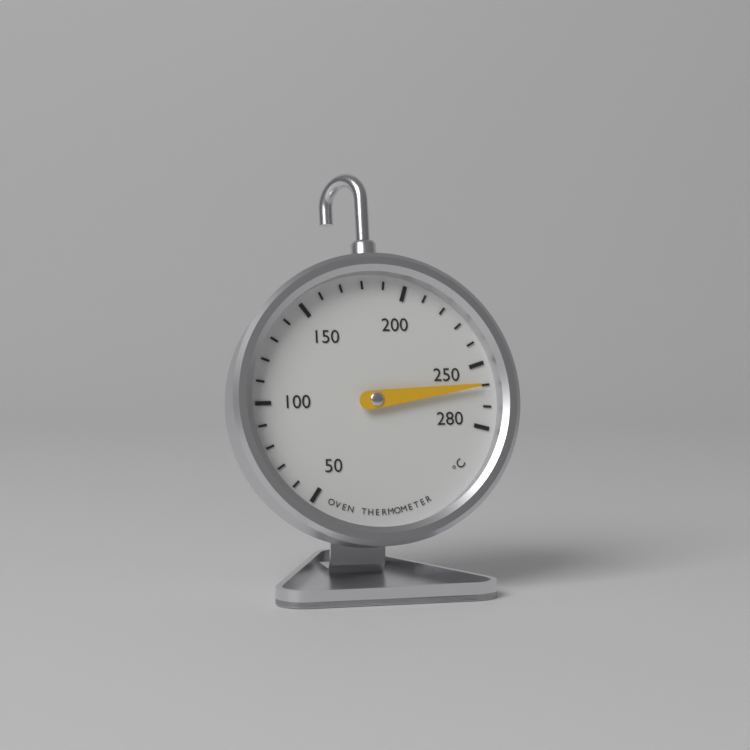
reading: 260 °C
